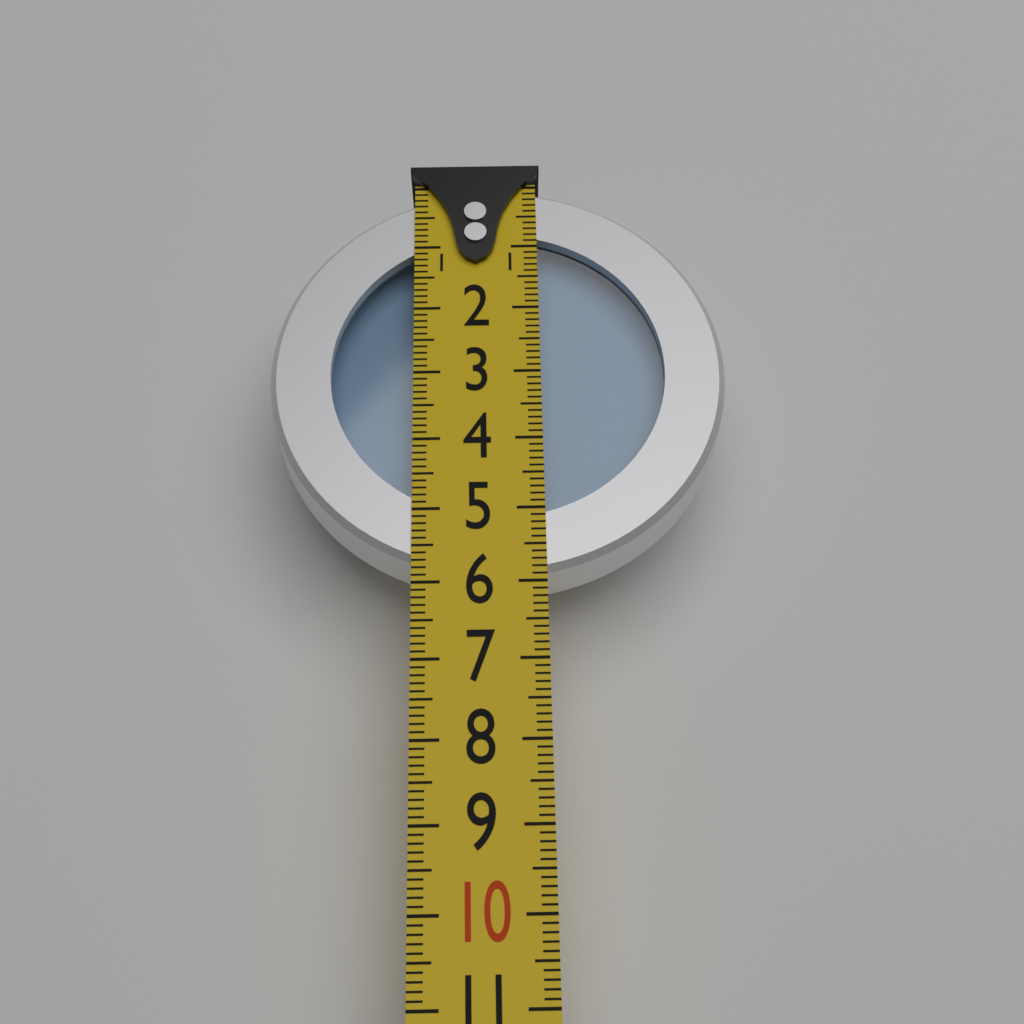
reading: 5.9 (no unit)
